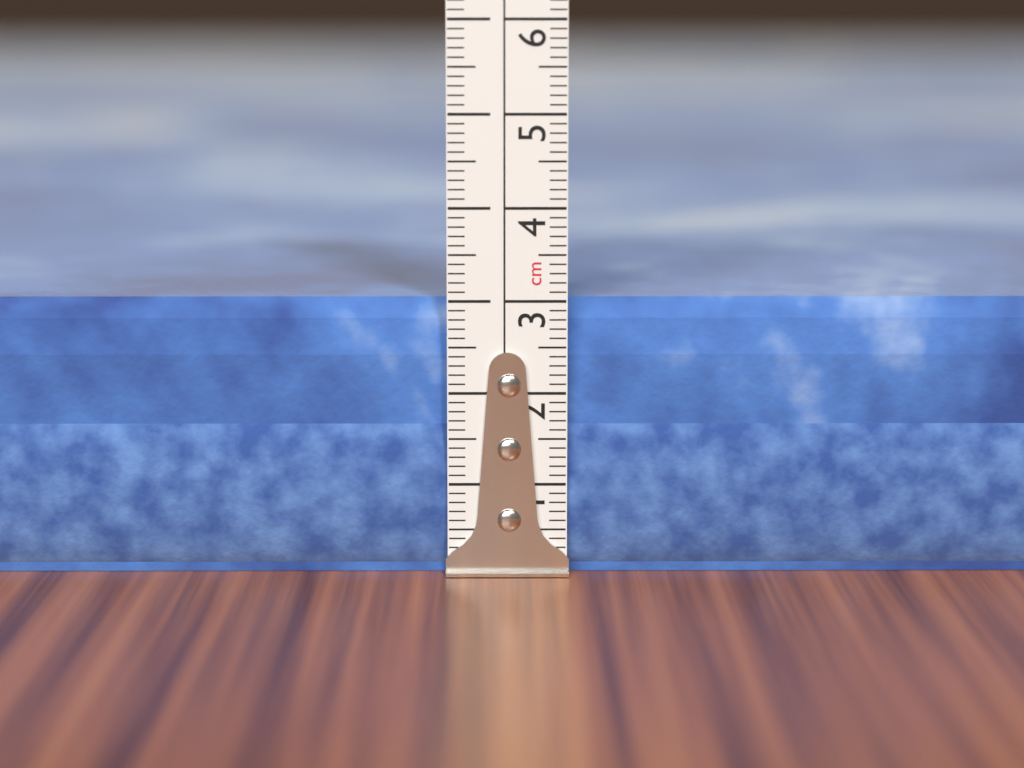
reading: 3.0 cm
